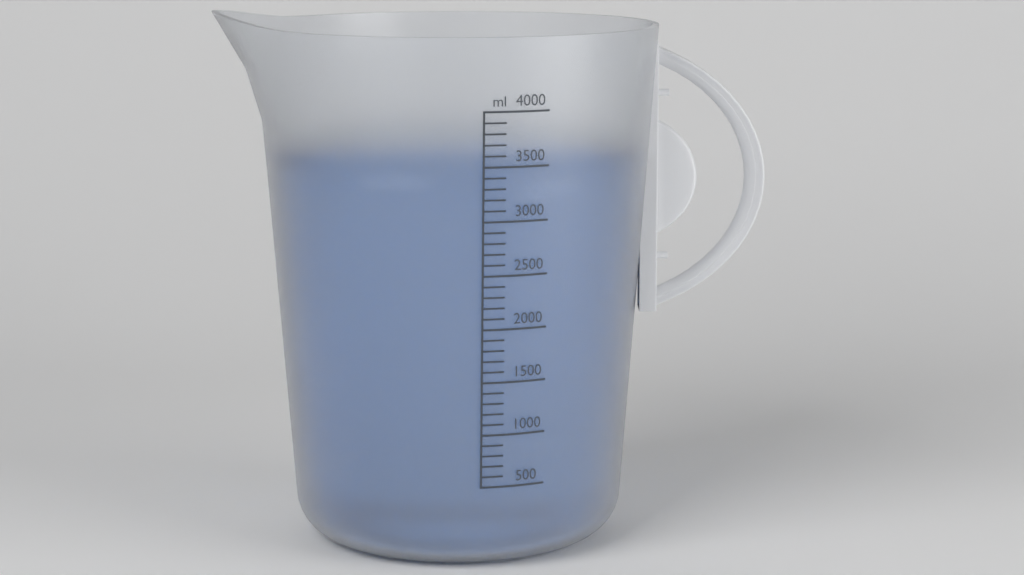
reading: 3500 ml
